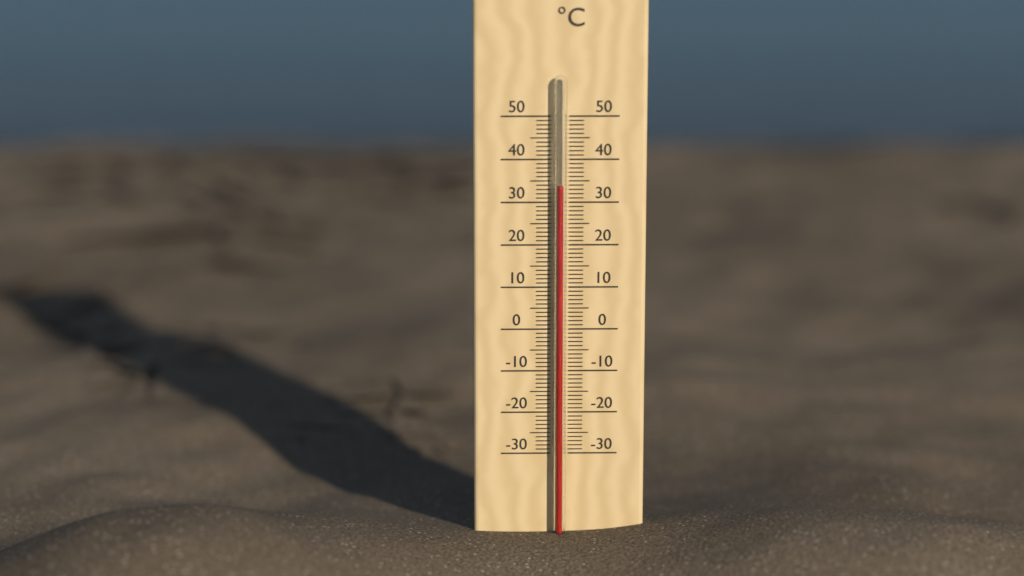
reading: 34 °C
